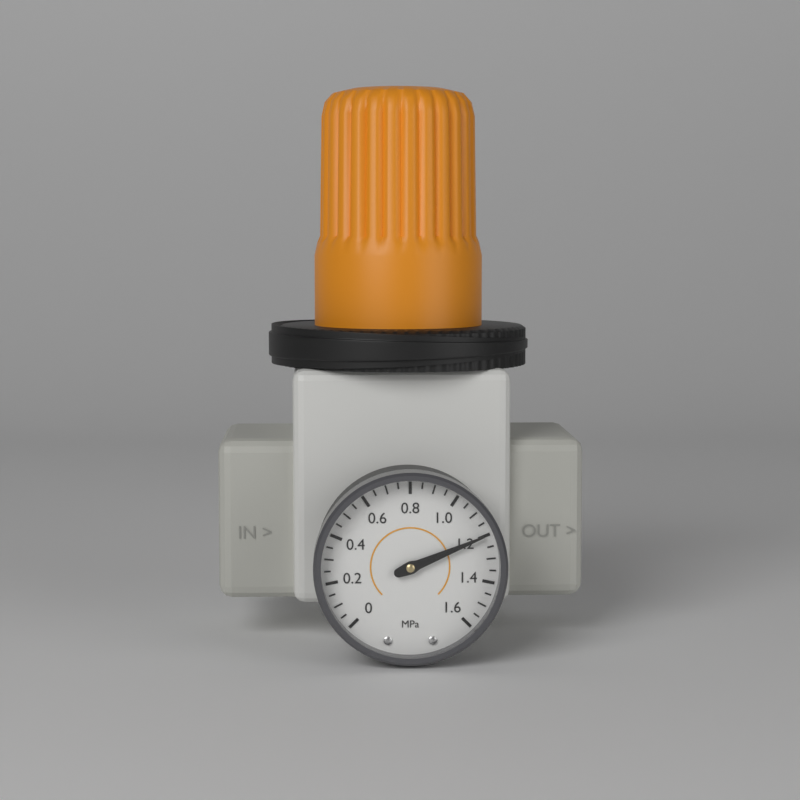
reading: 1.20 MPa
